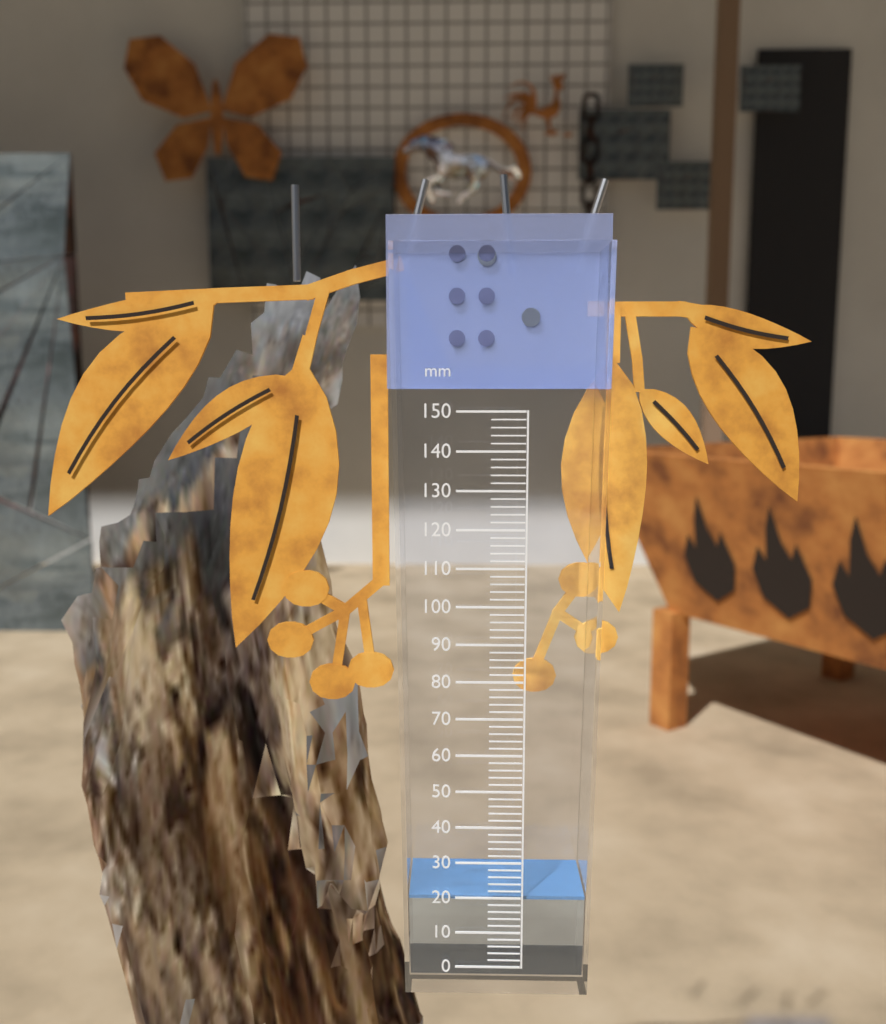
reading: 20 mm
